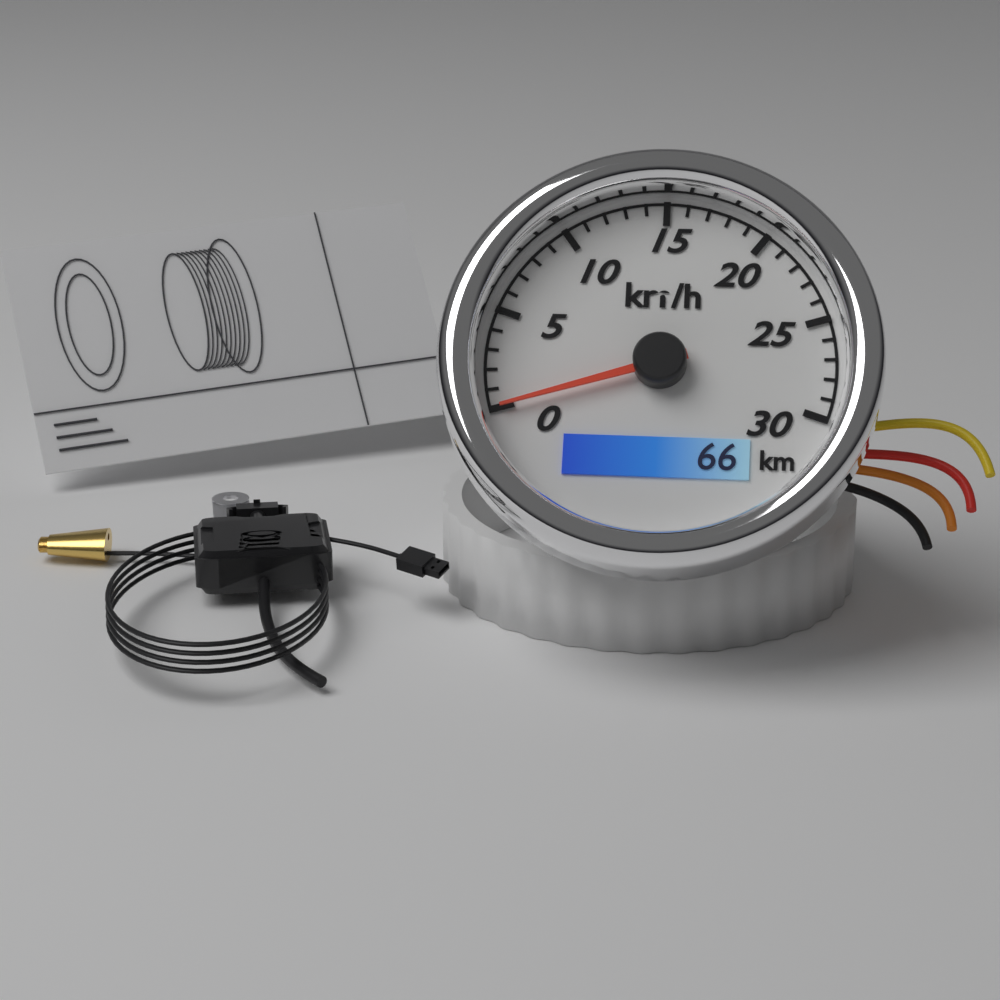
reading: 0 km/h
